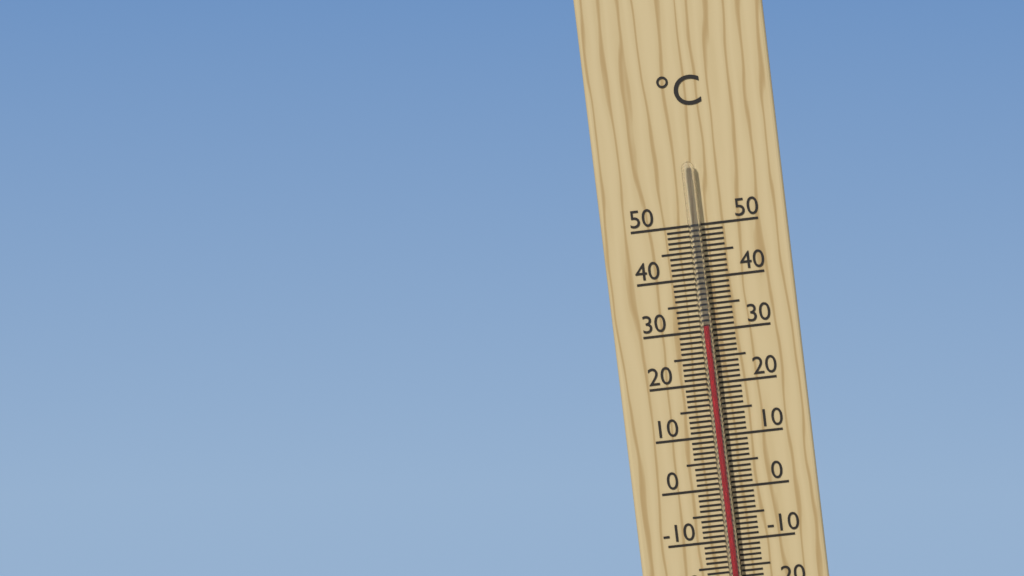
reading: 31 °C
